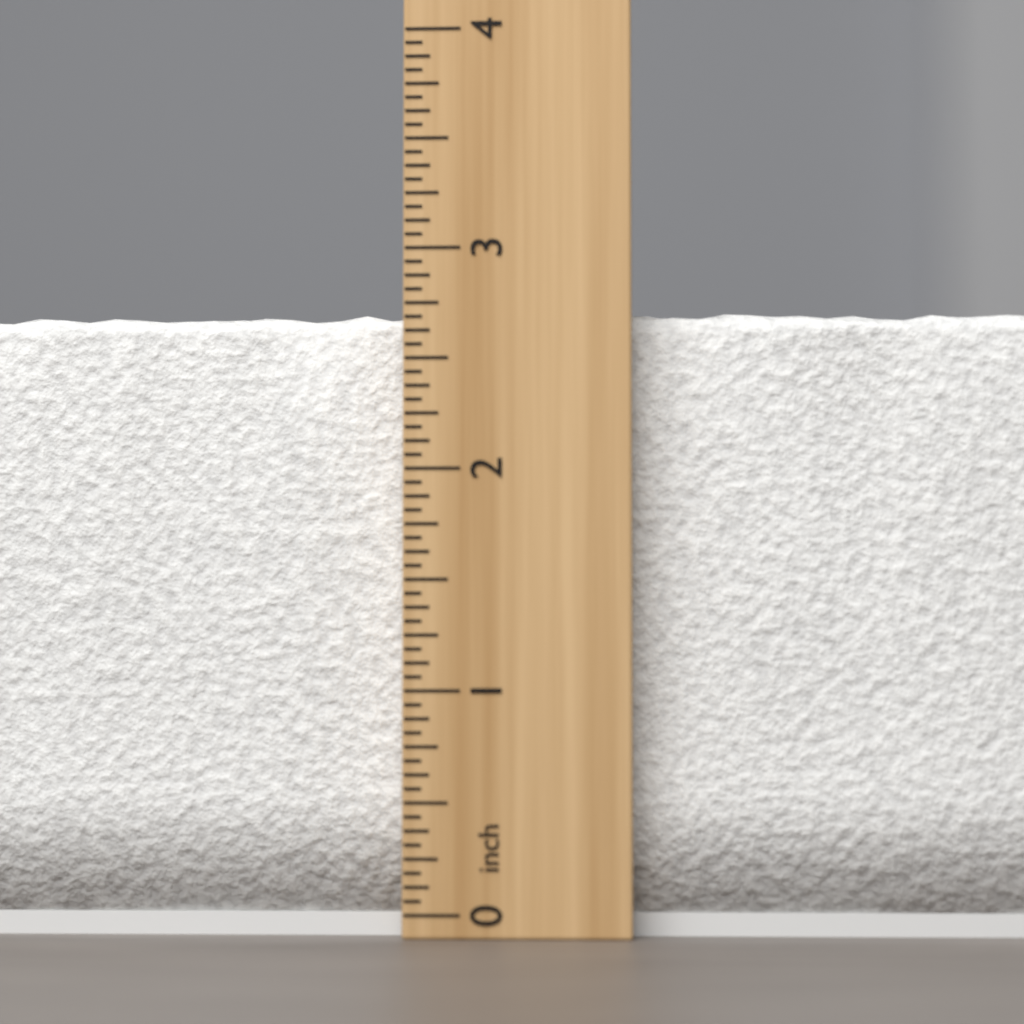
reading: 2.7500 inch
